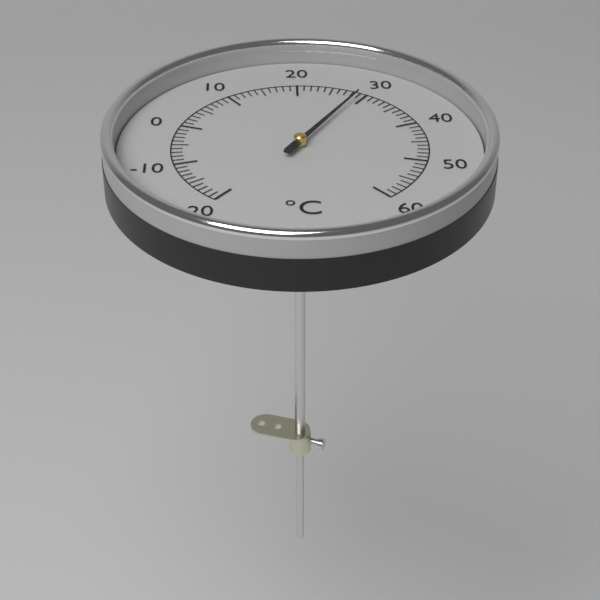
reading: 29 °C
